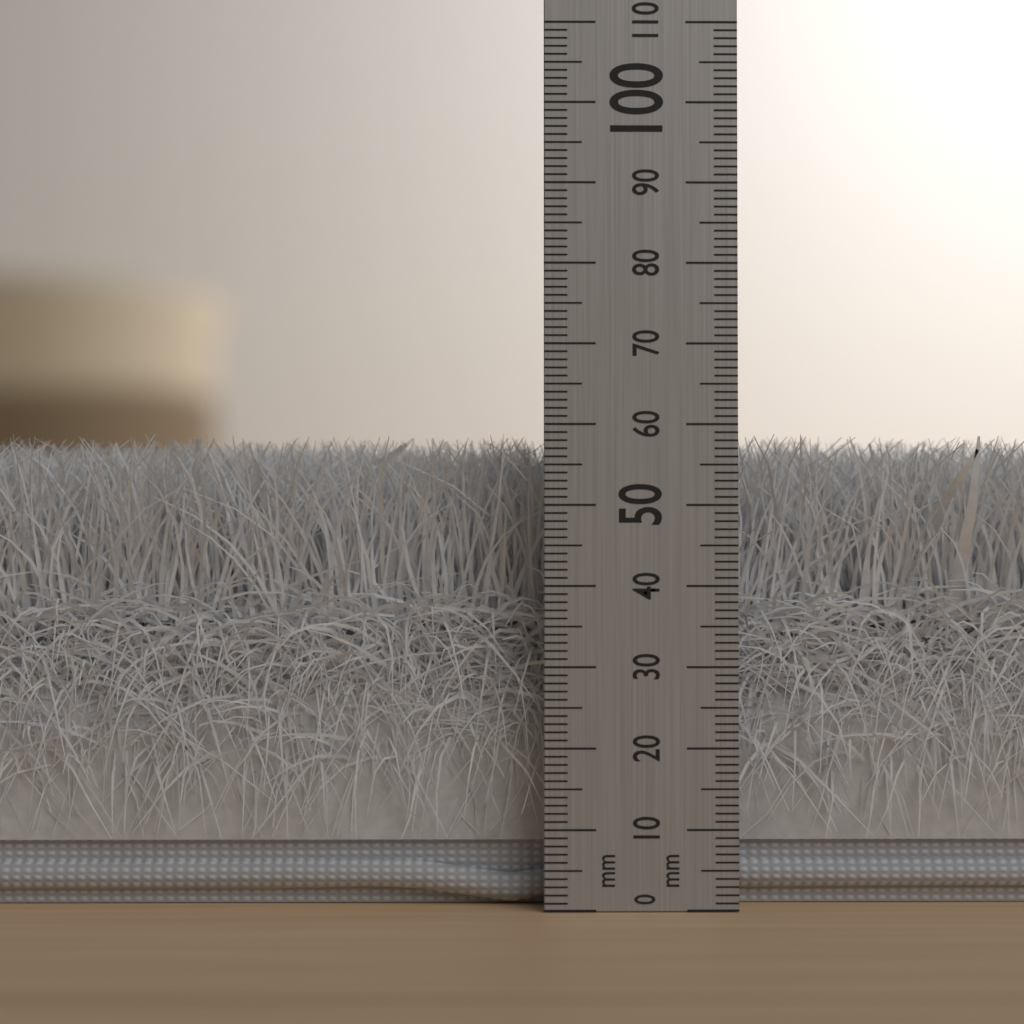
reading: 59 mm
